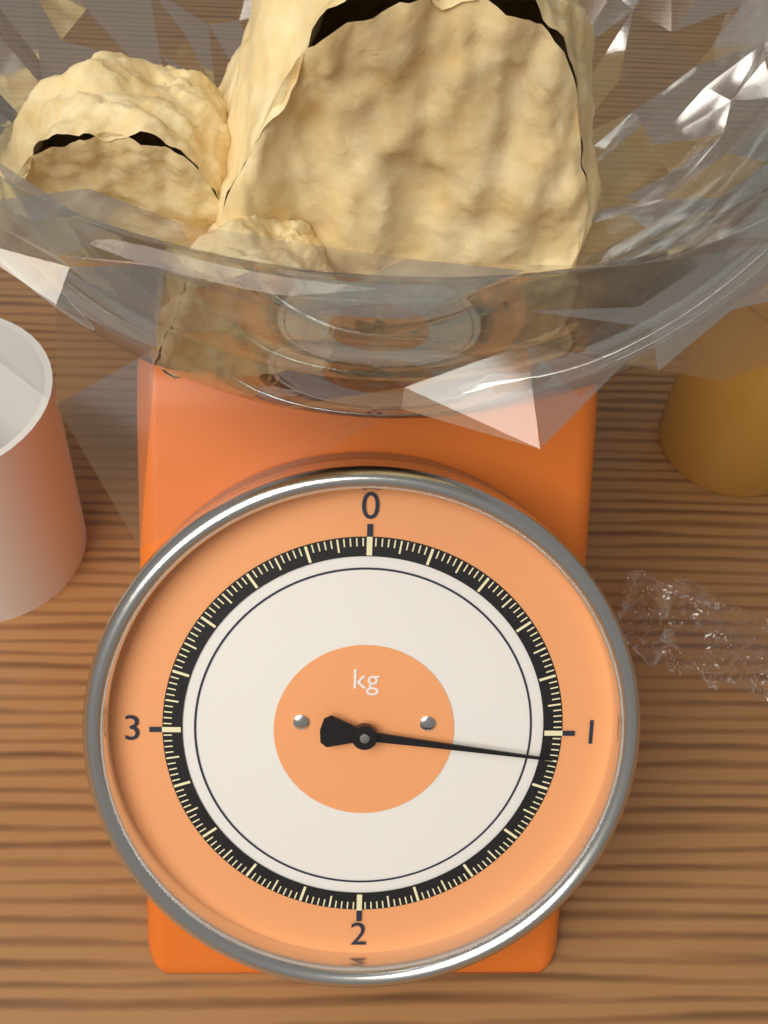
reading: 1.08 kg
